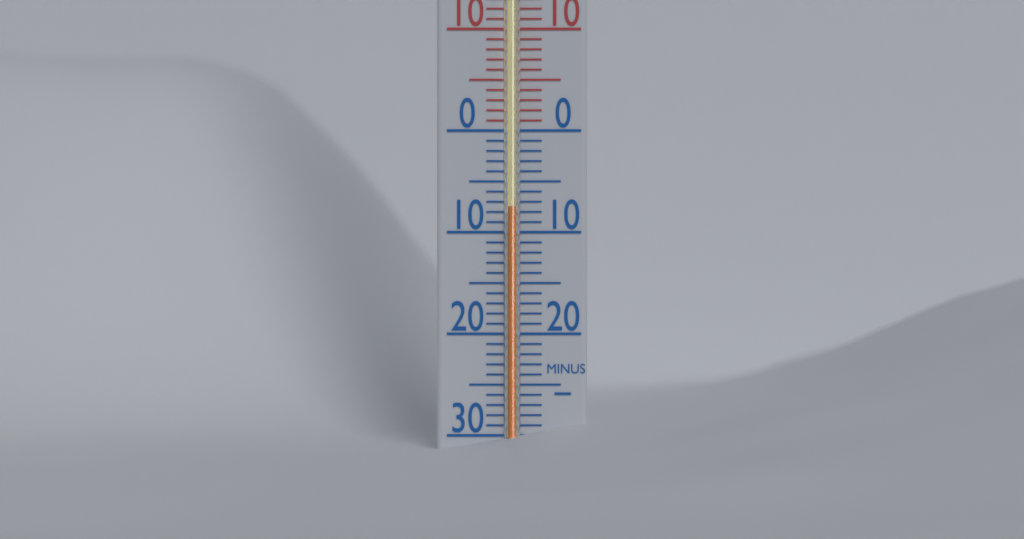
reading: -7.5 °C
